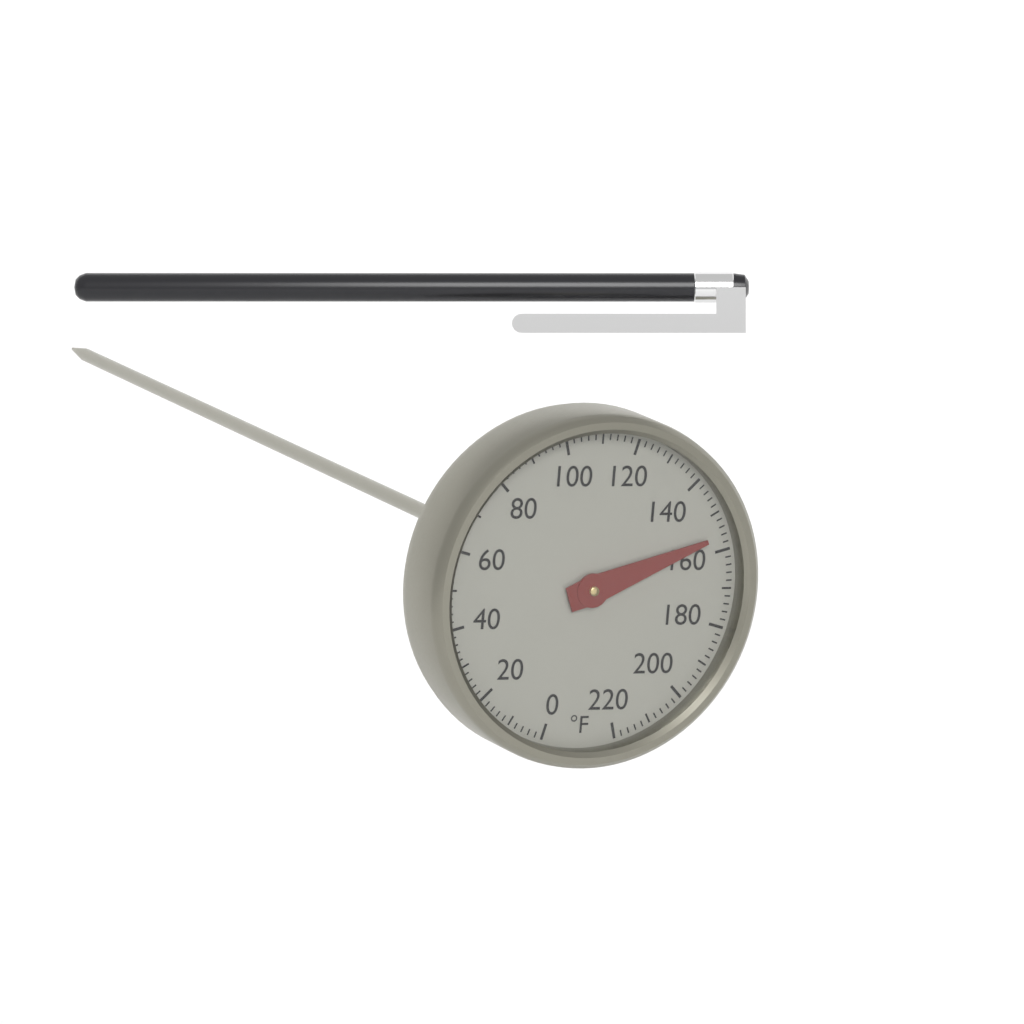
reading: 156 °F
